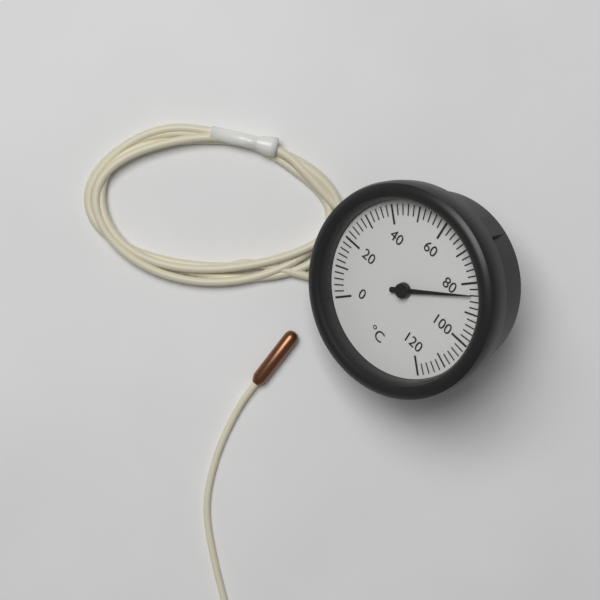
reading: 84 °C
